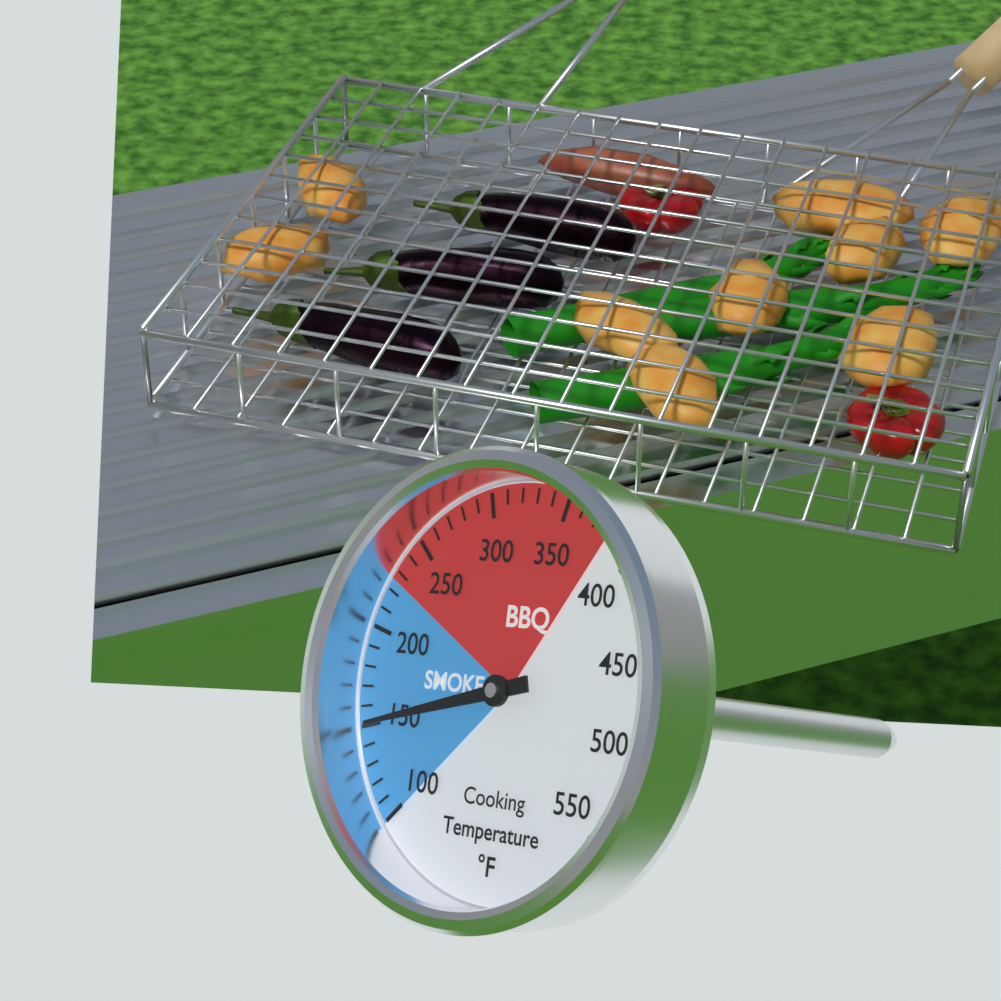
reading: 150 °F
